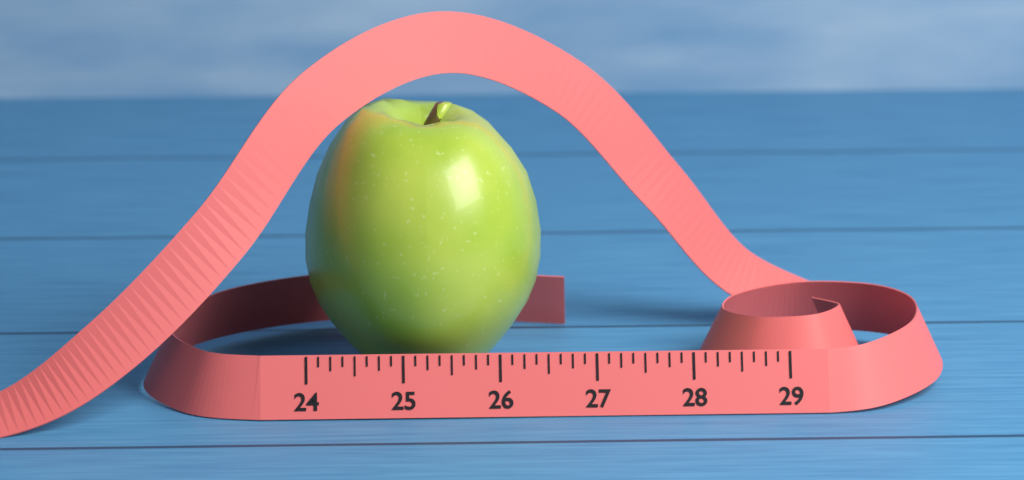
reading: 26.500 (no unit)
